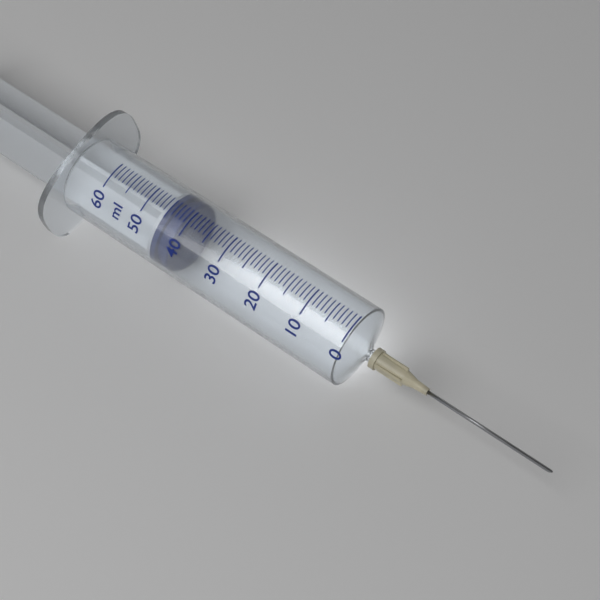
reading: 41 ml
